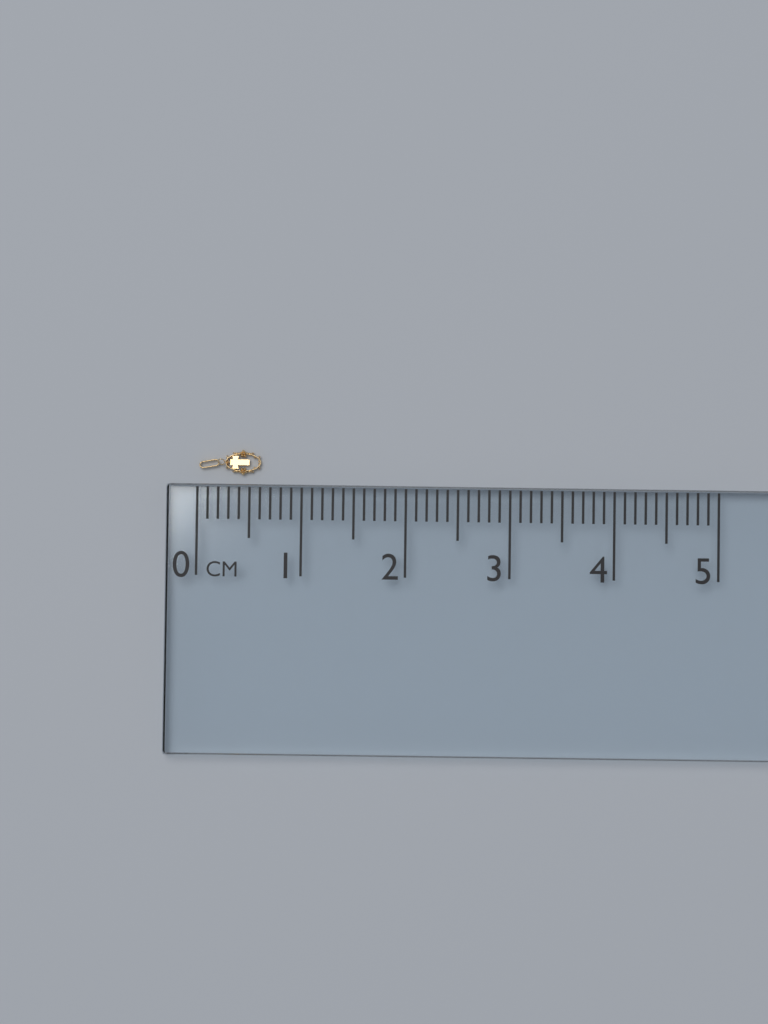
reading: 0.6 cm
